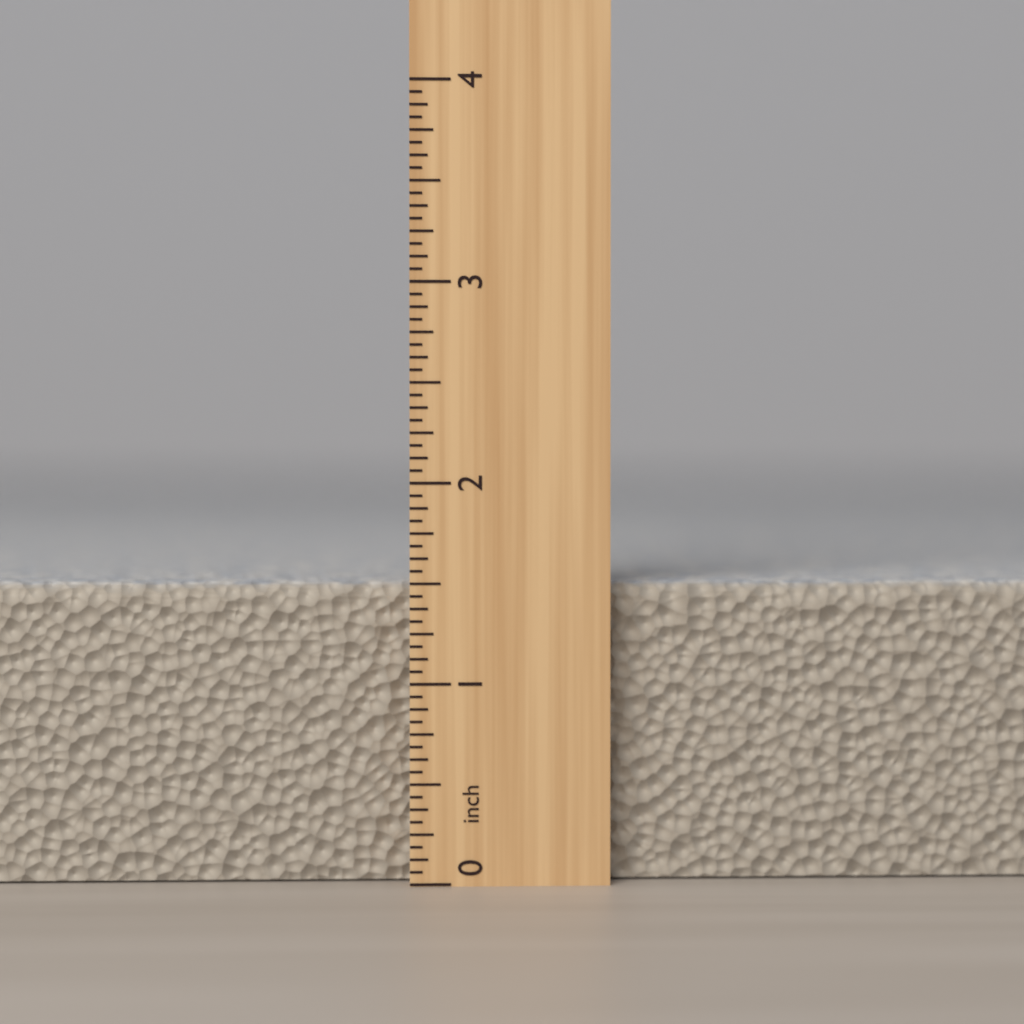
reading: 1.5000 inch
